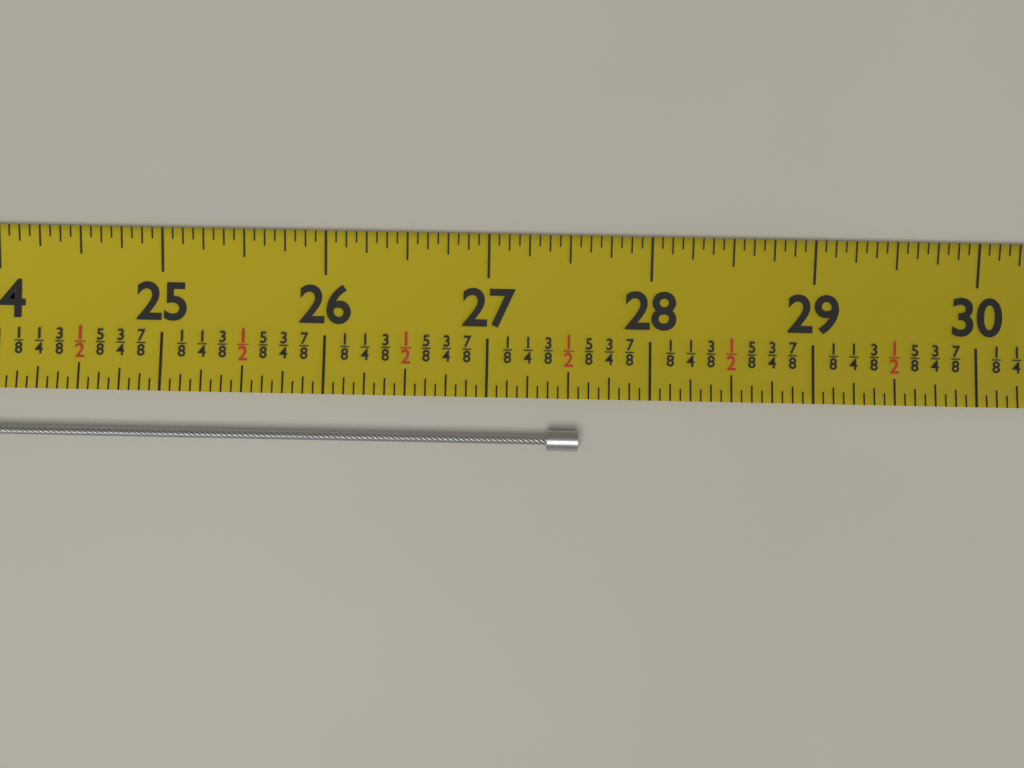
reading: 27.5625 (no unit)
